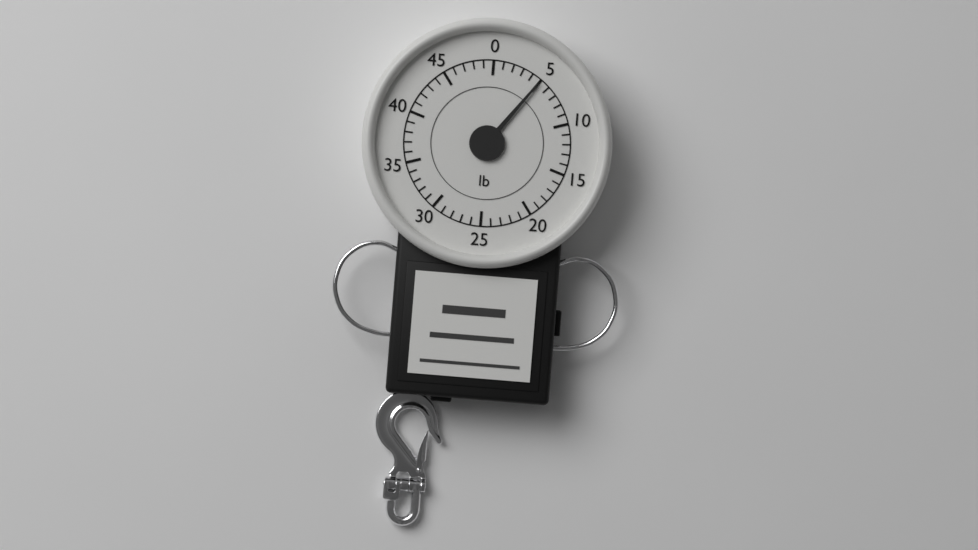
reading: 5 lb
